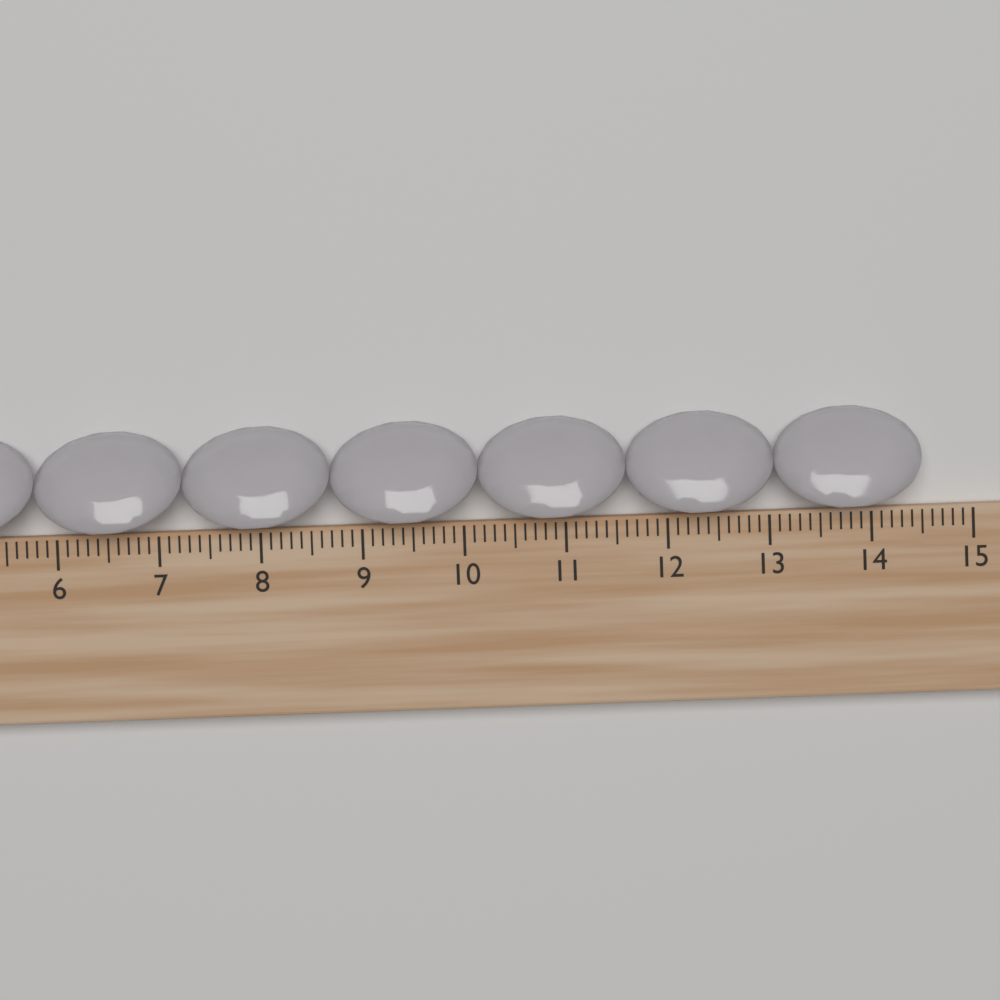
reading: 14.5 cm
